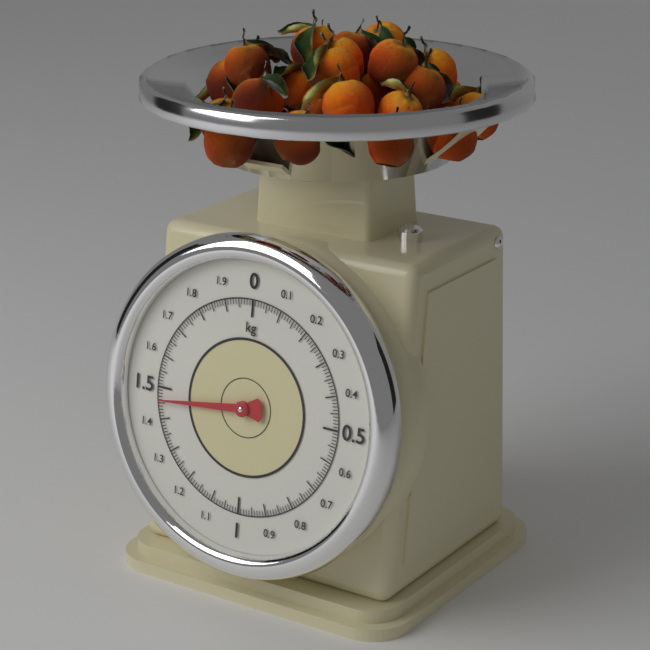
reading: 1.46 kg
